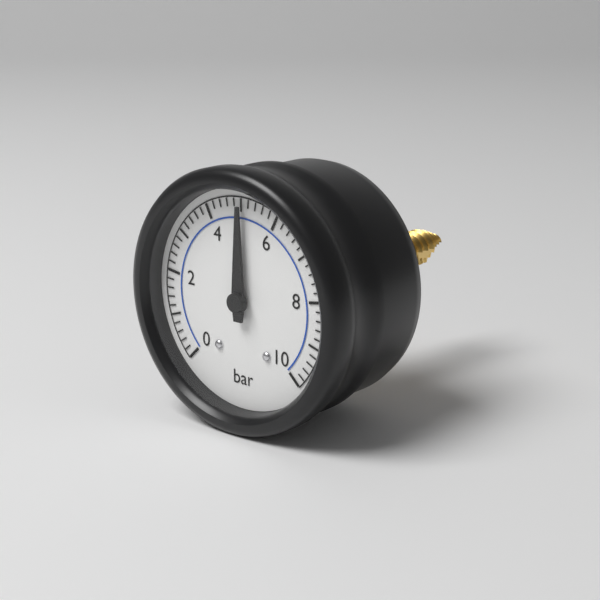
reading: 5.0 bar
